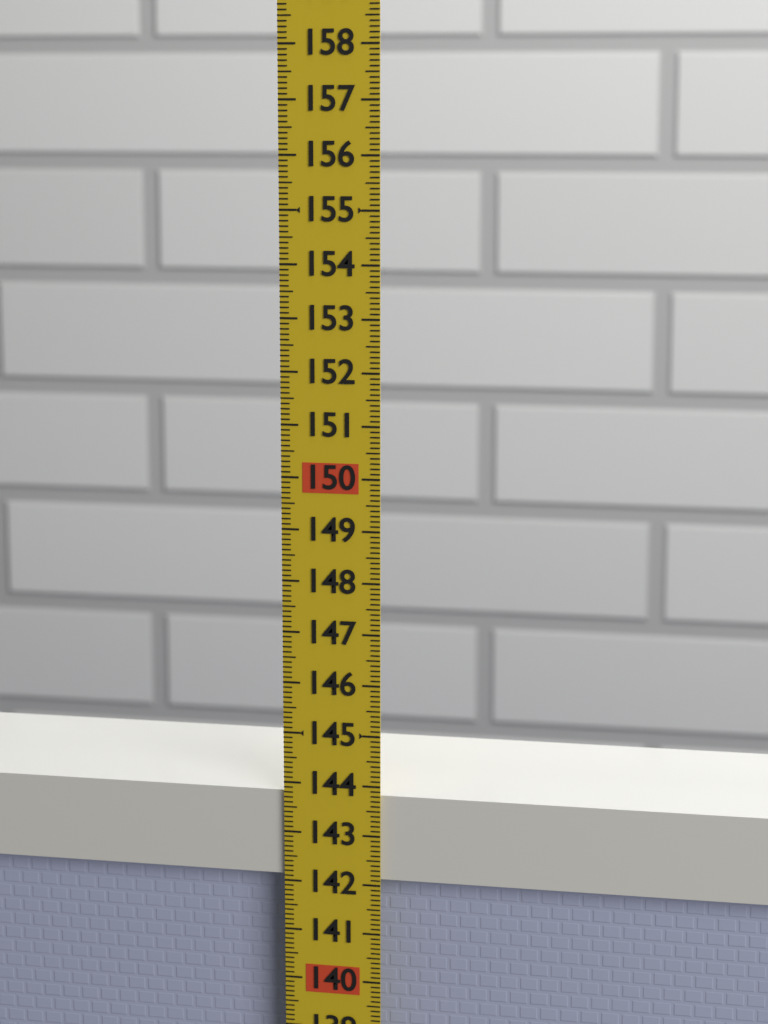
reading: 143.8 (no unit)
